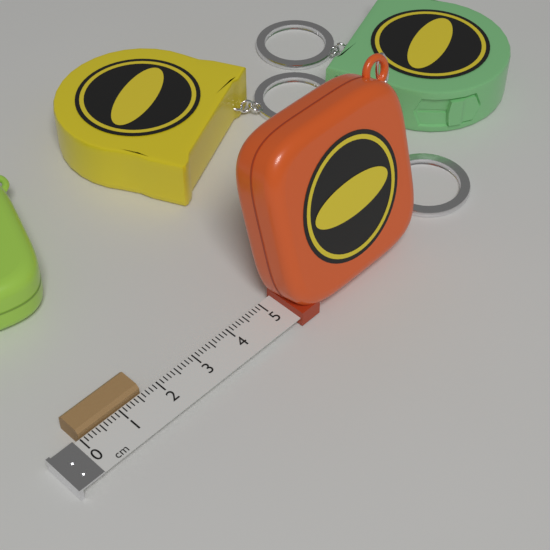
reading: 1.6 cm
